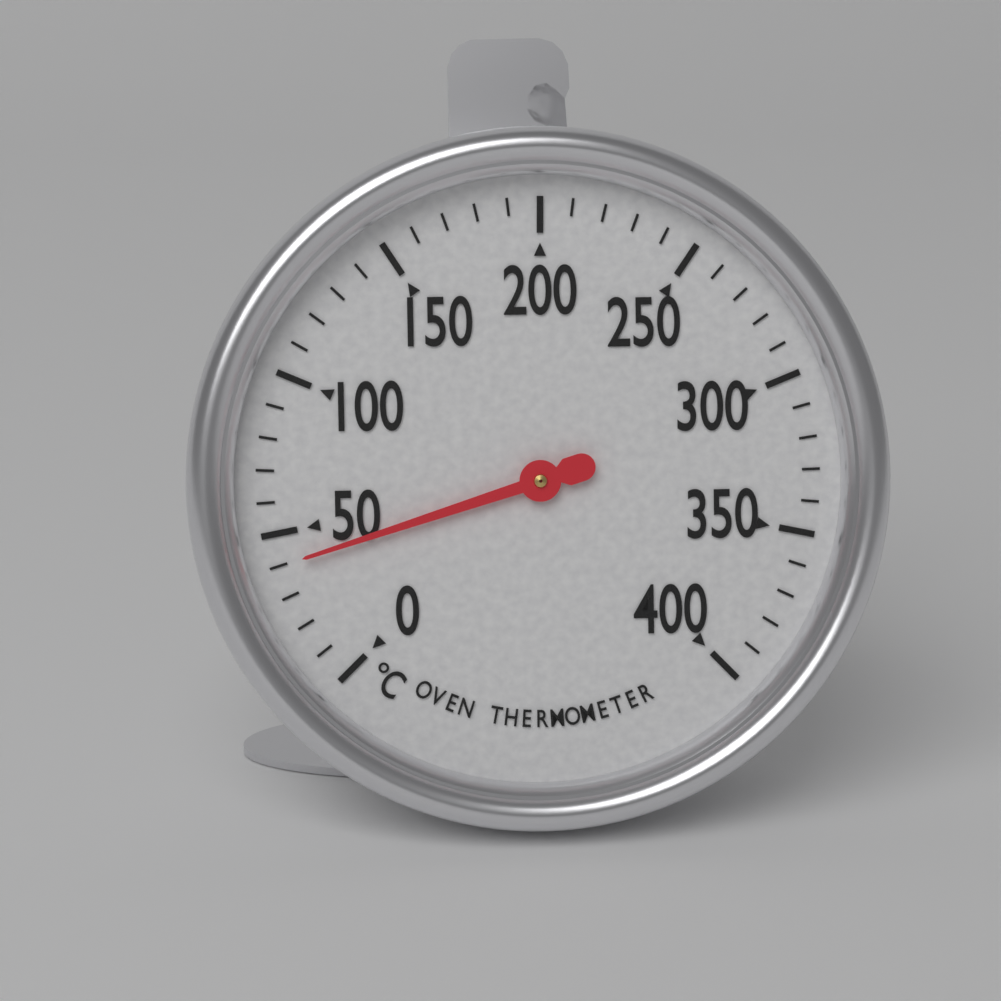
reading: 40 °C
